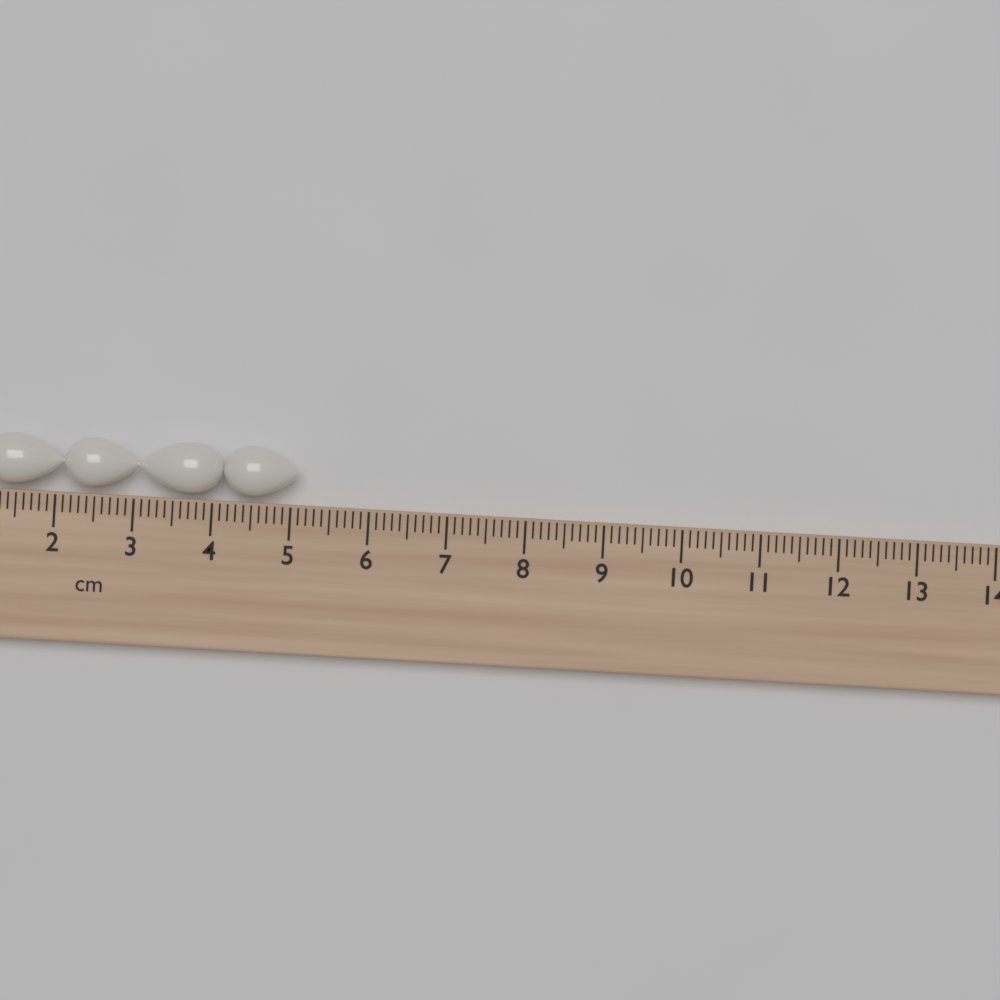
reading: 5.1 cm
